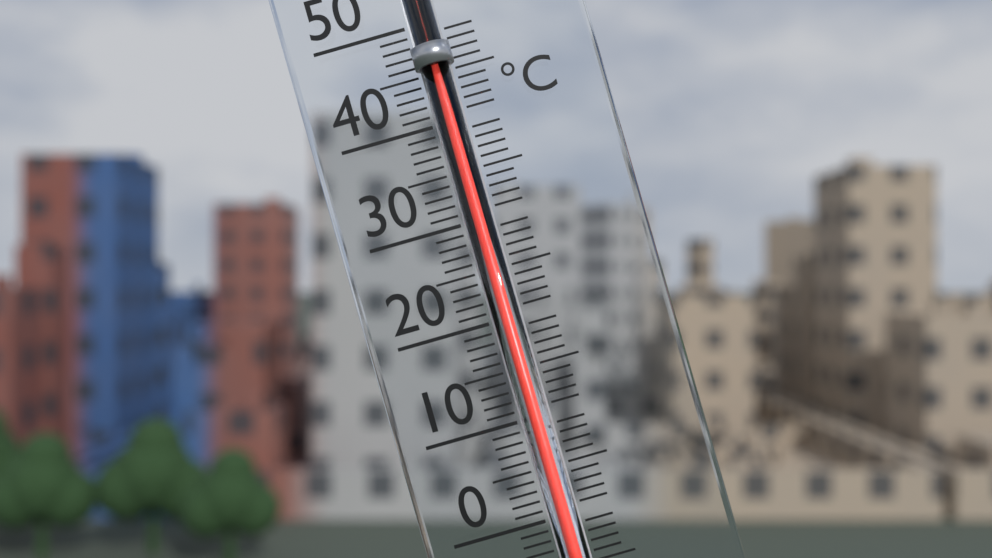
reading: 44 °C
